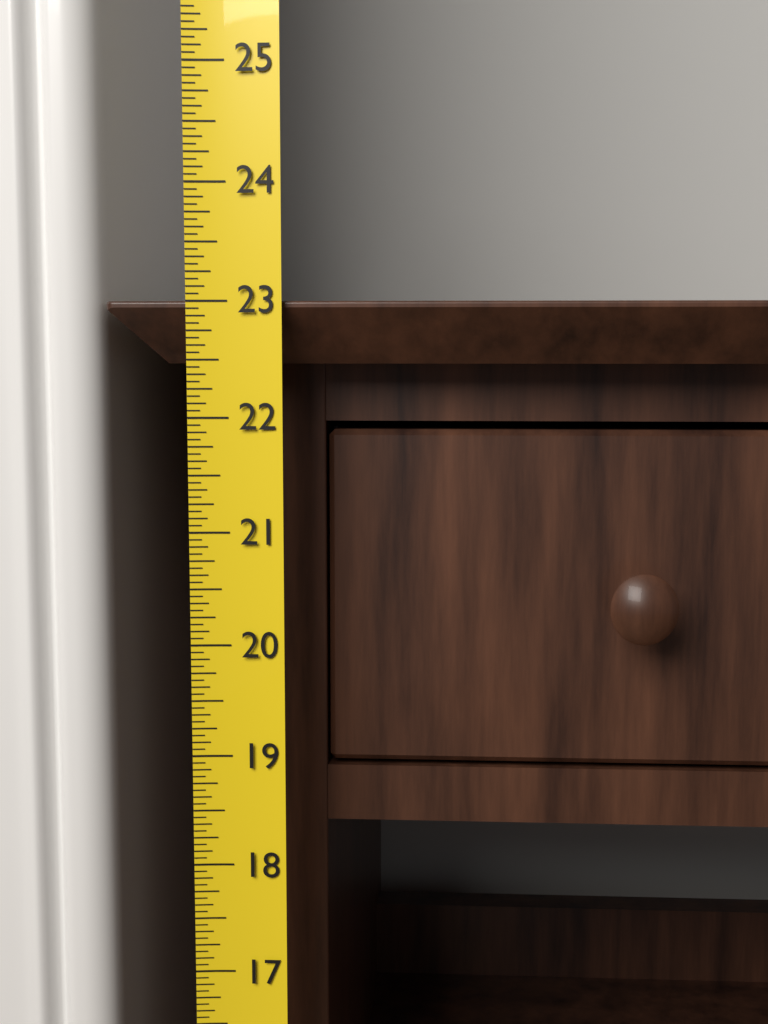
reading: 23.0000 (no unit)
